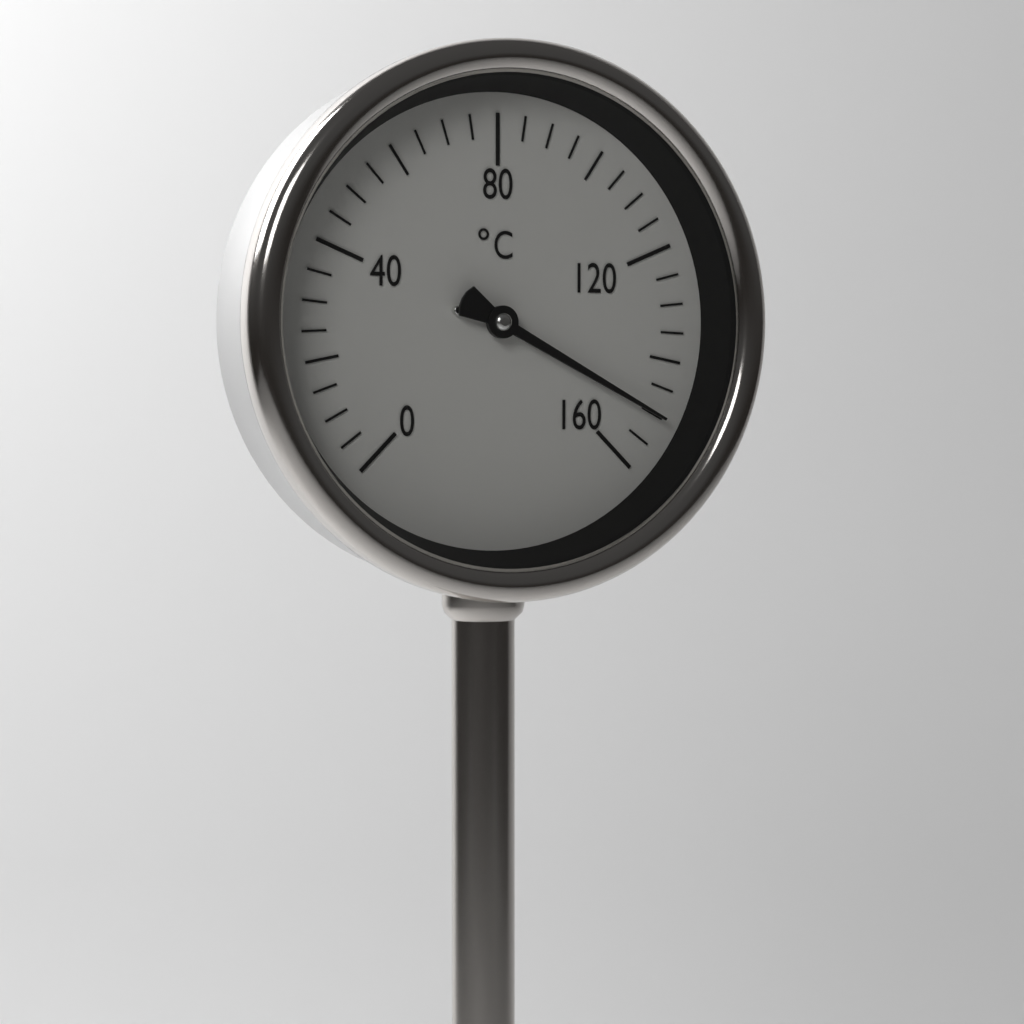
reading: 150 °C
